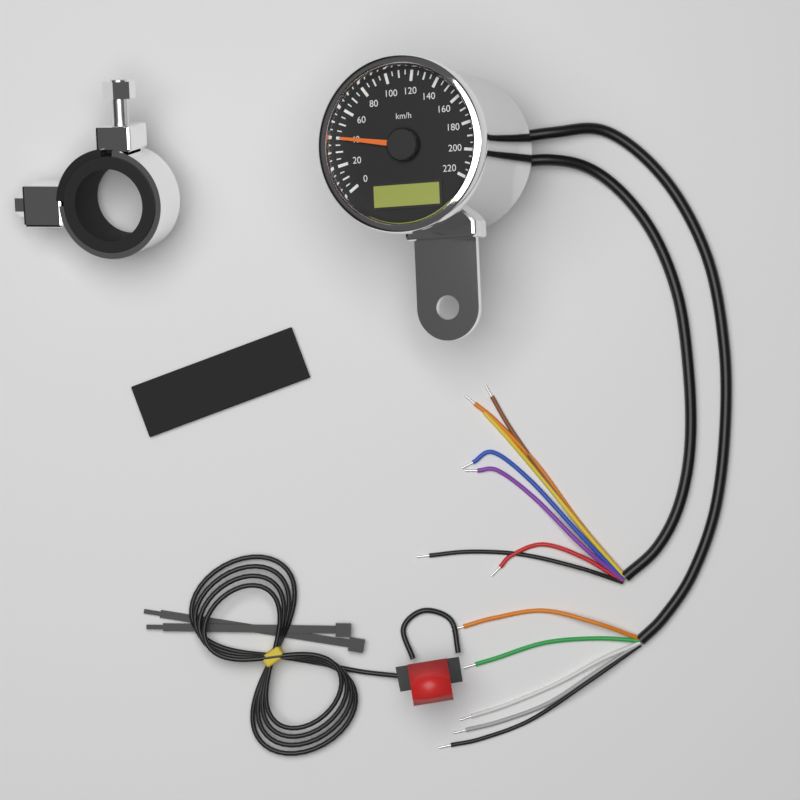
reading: 40 km/h
